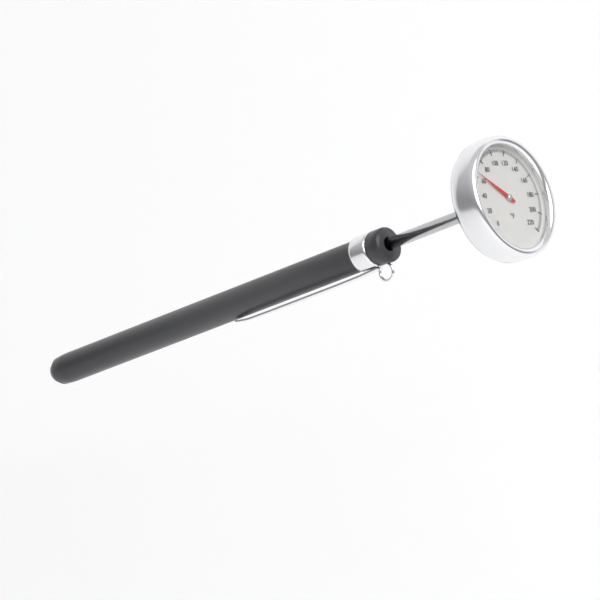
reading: 64 °F
